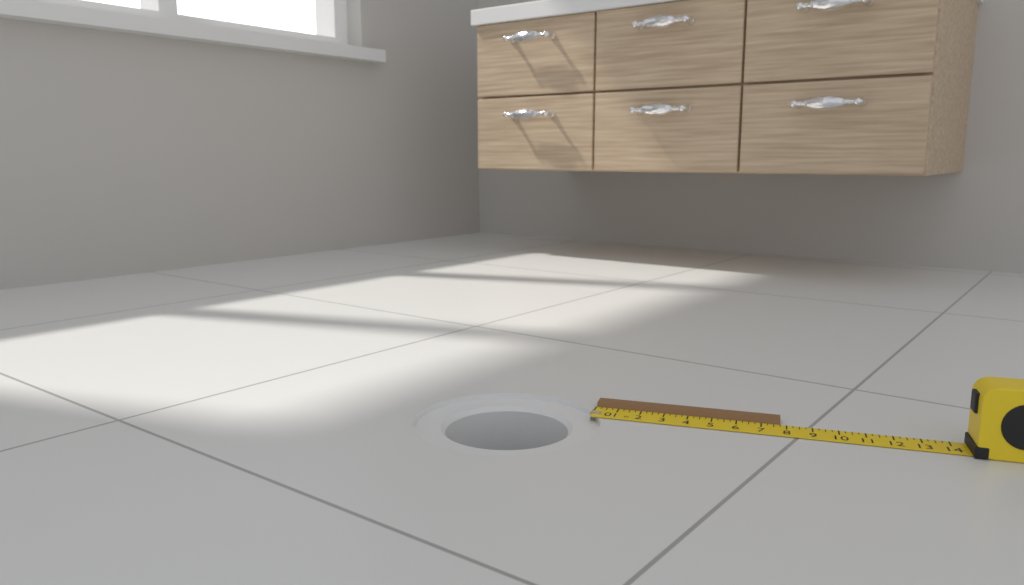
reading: 7.75 in
